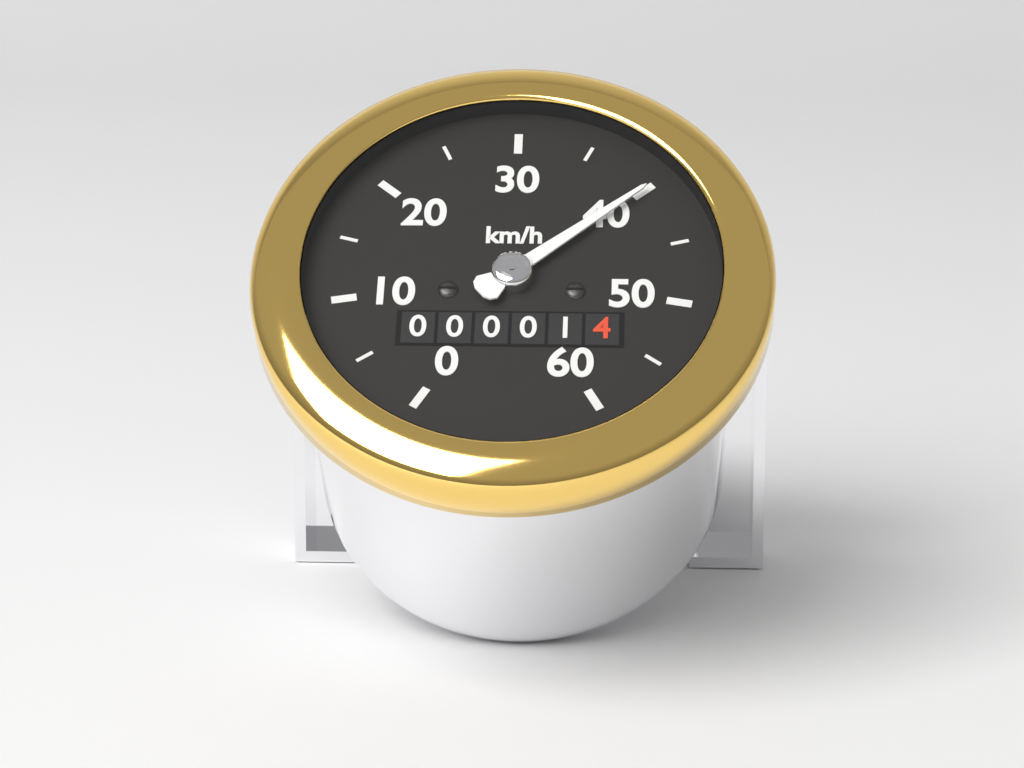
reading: 40 km/h
